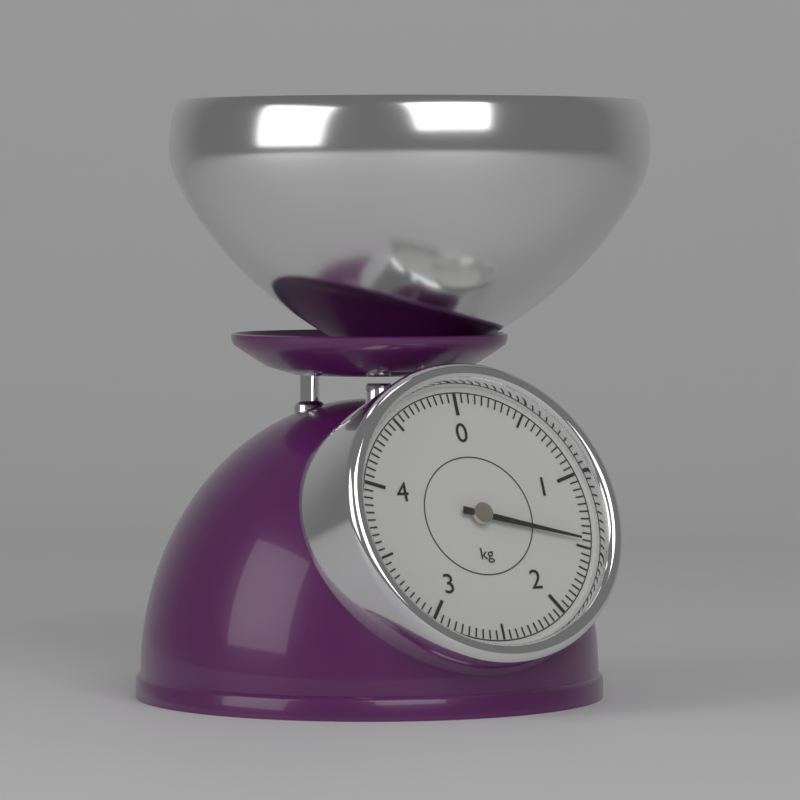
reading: 1.45 kg
